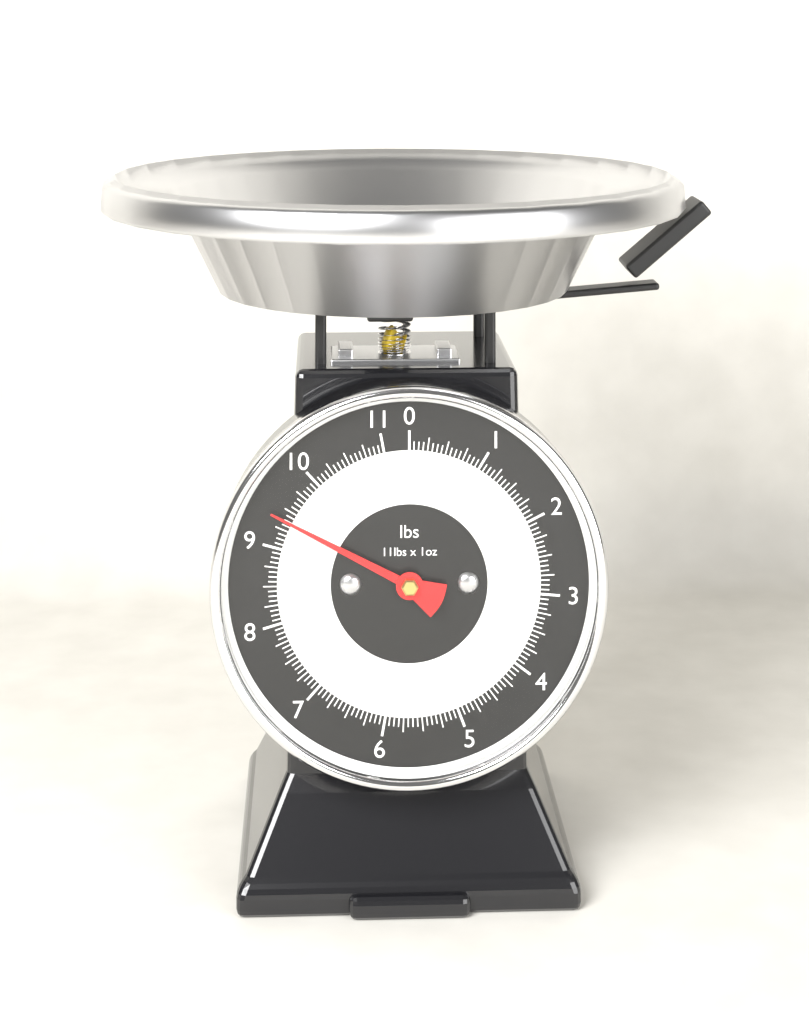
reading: 9.3750 lbs
